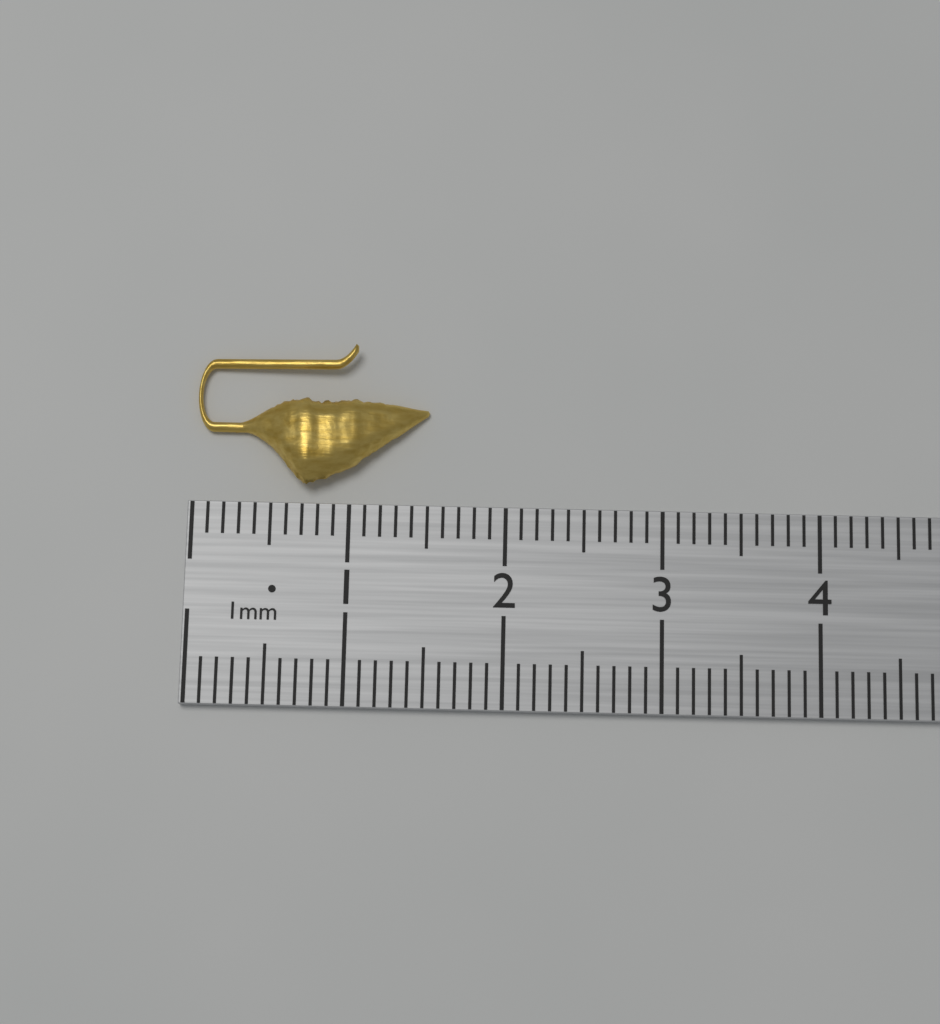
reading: 1.5 cm
